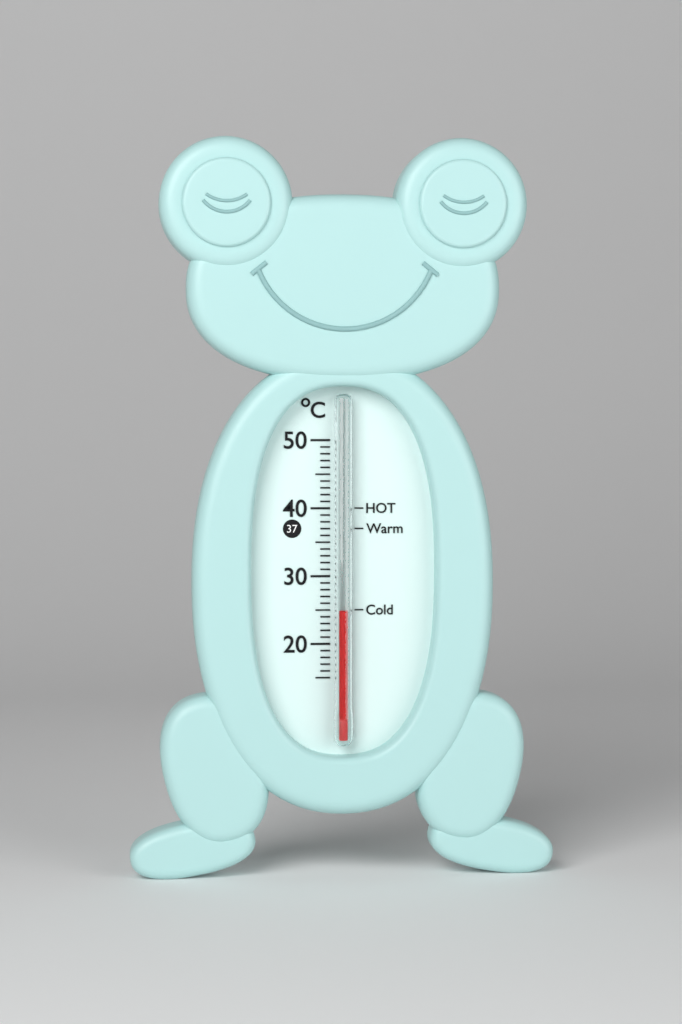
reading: 25 °C
